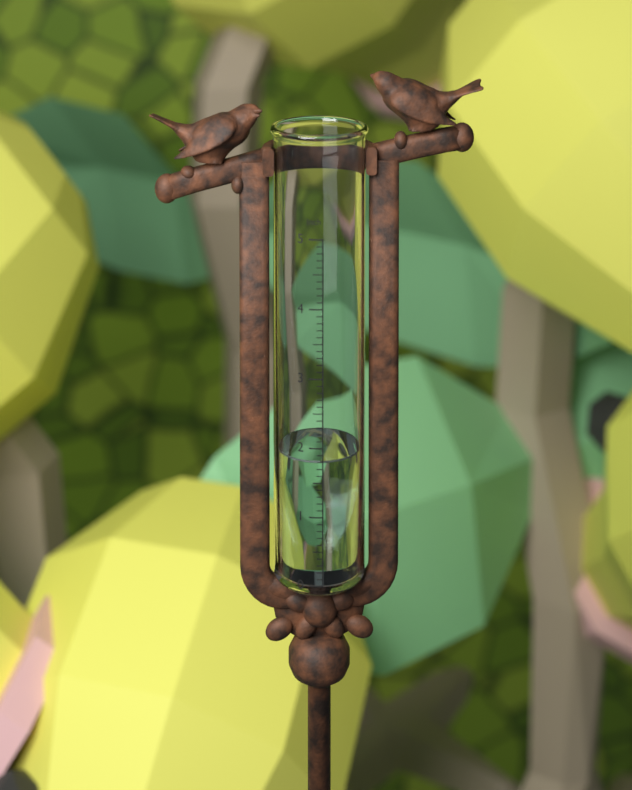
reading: 1.8 in
